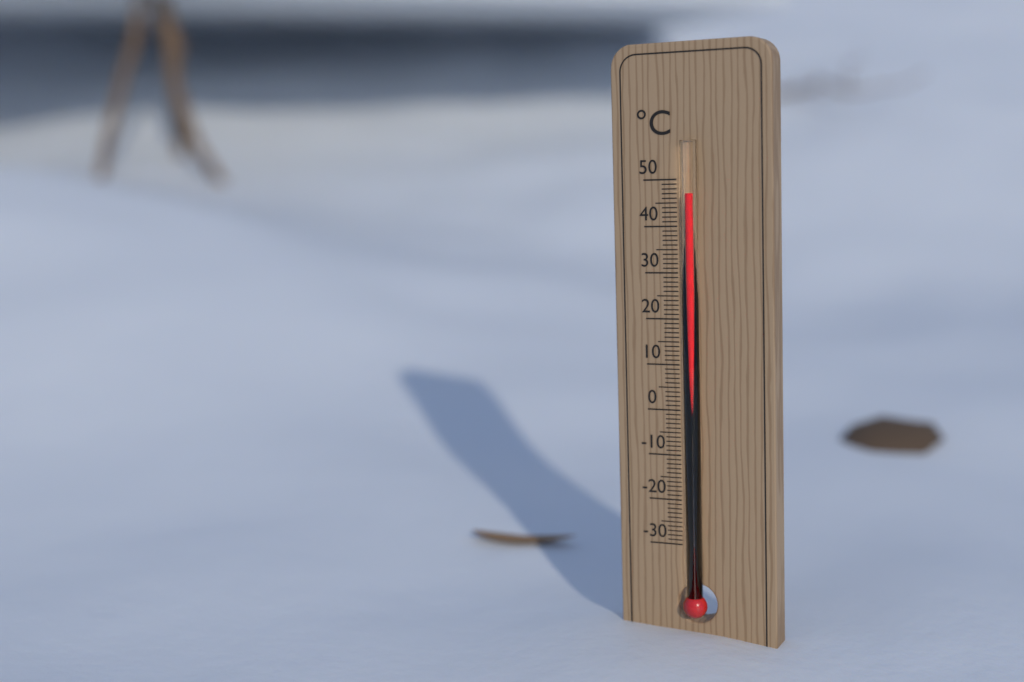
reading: 47 °C
